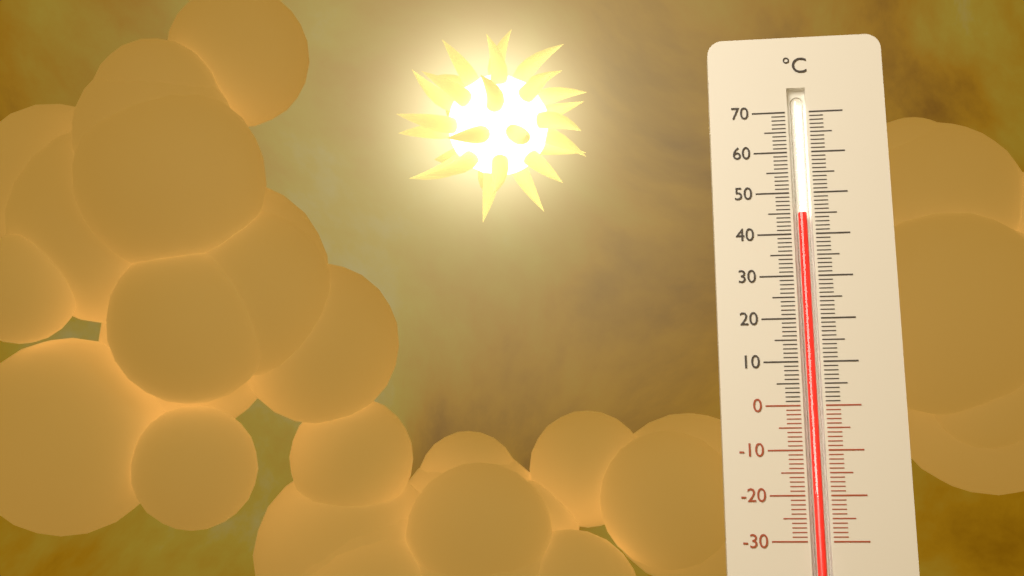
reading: 45 °C
